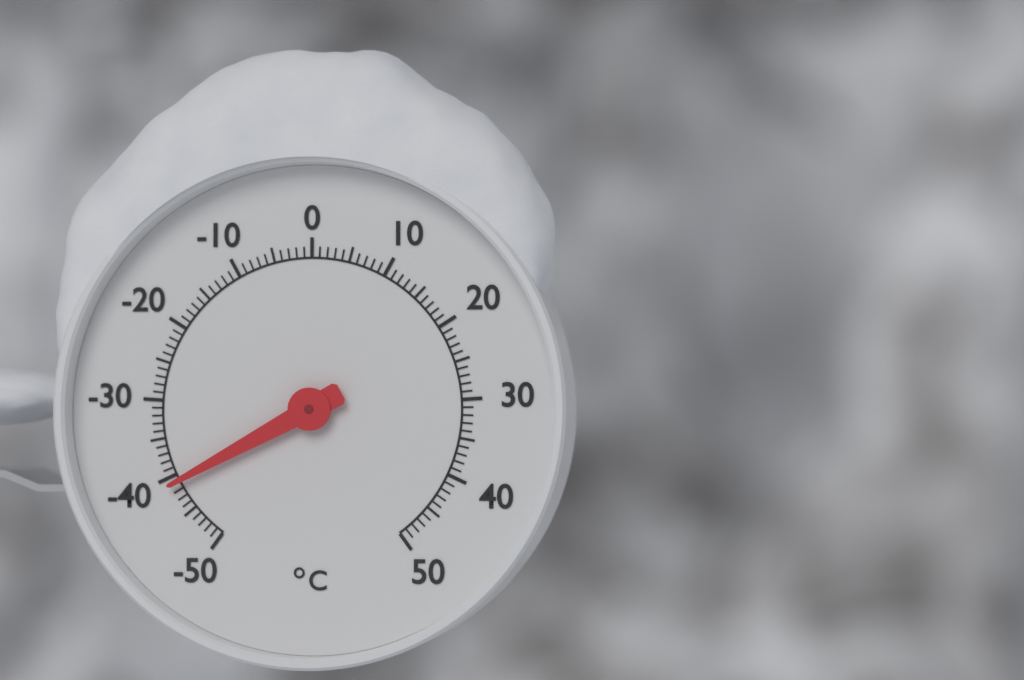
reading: -41 °C
